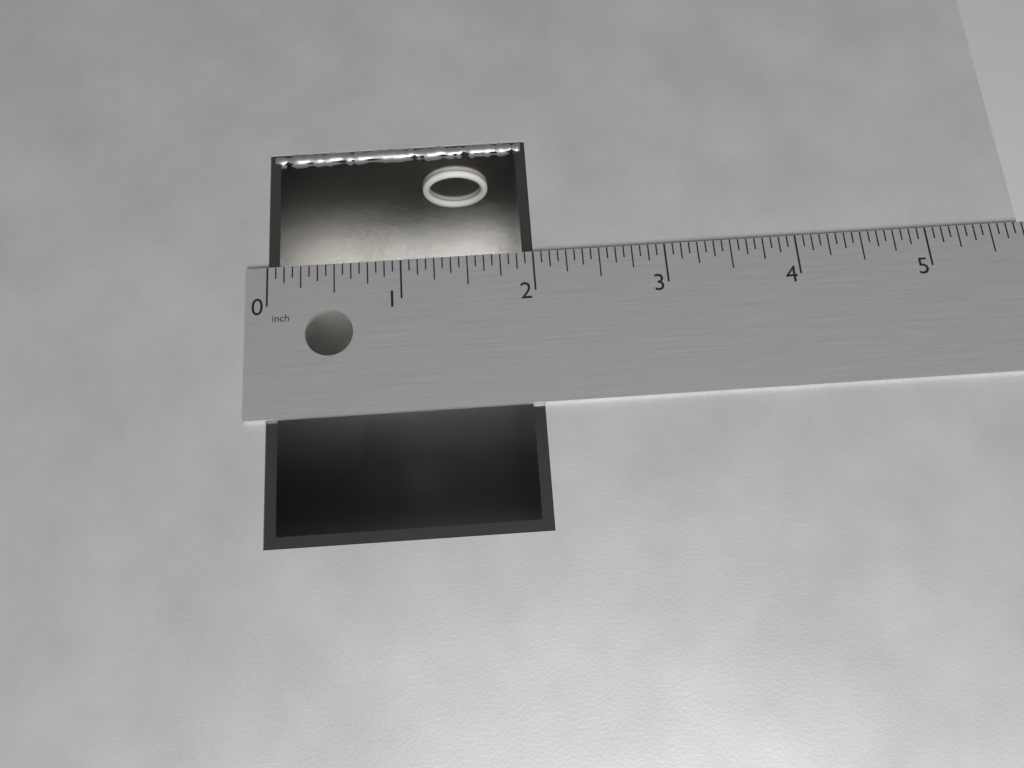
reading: 2.0000 in
